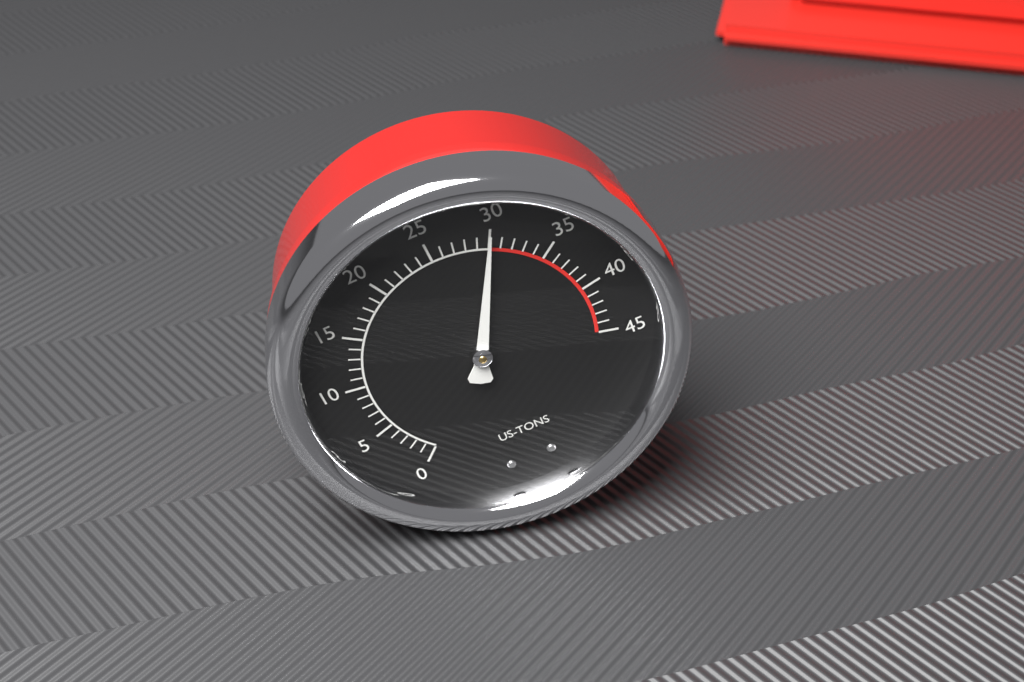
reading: 30 US tons
